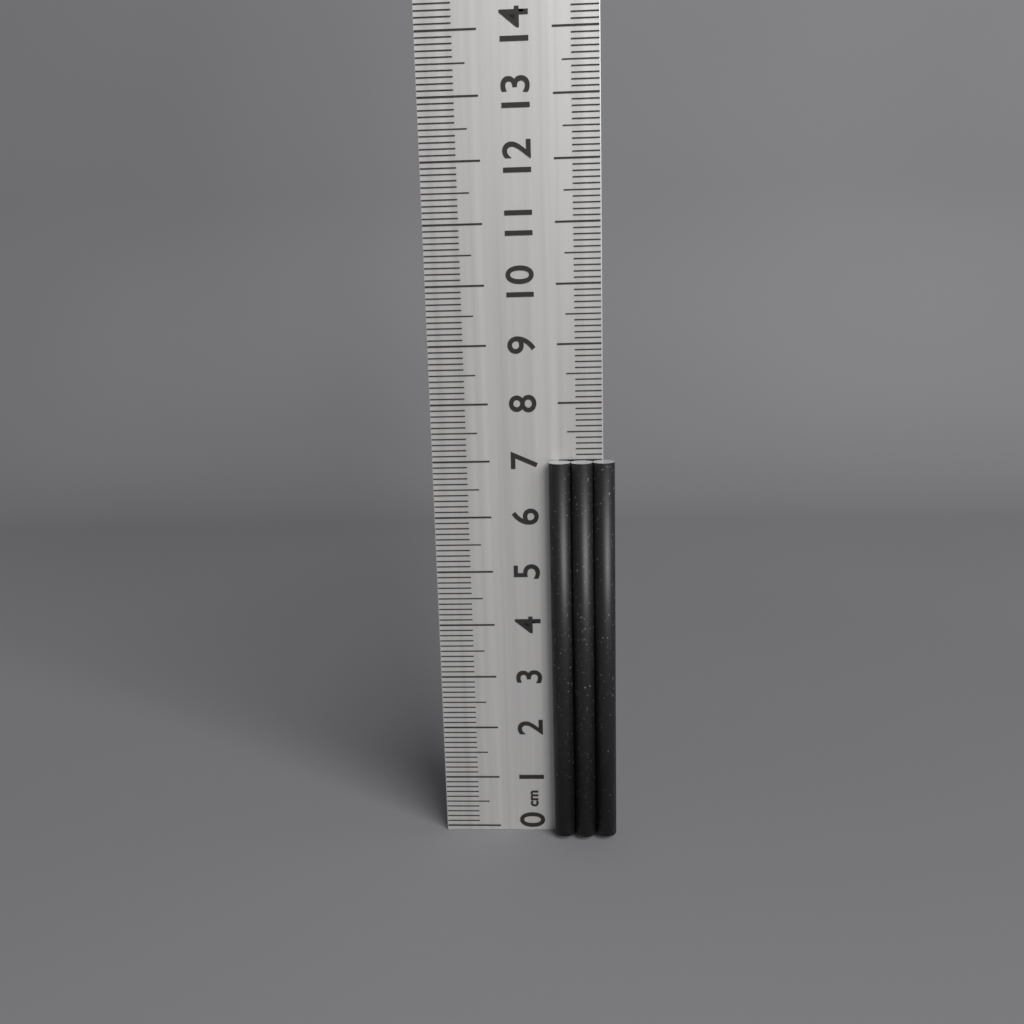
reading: 7.0 cm
